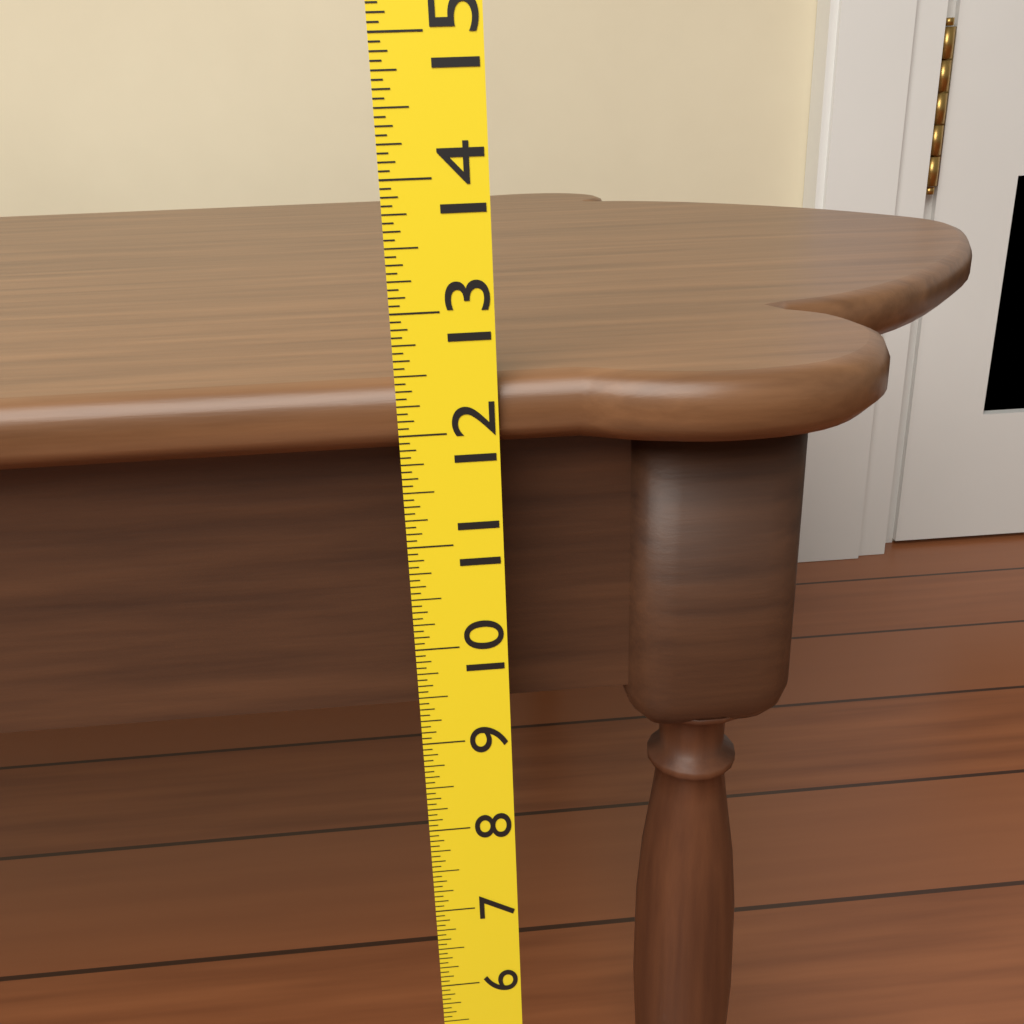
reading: 12.4375 (no unit)
